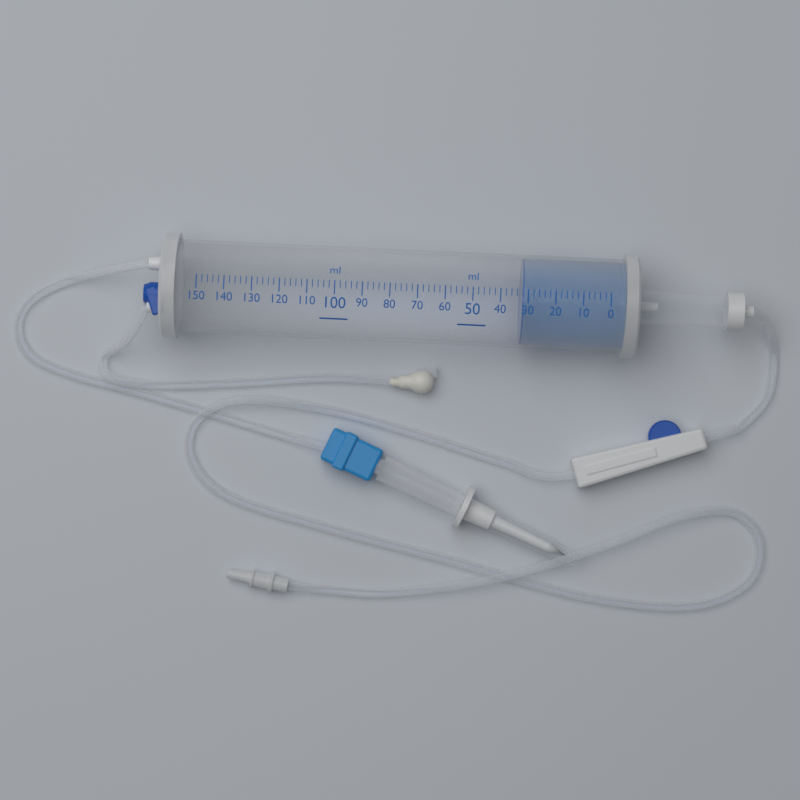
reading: 32 ml
